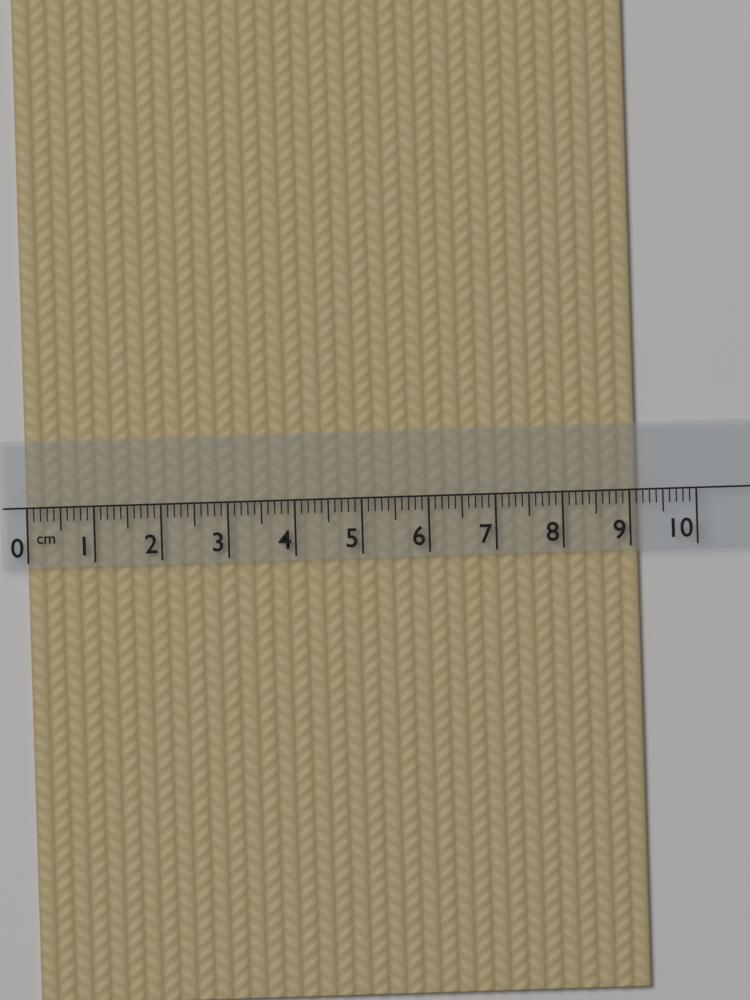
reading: 9.1 cm
